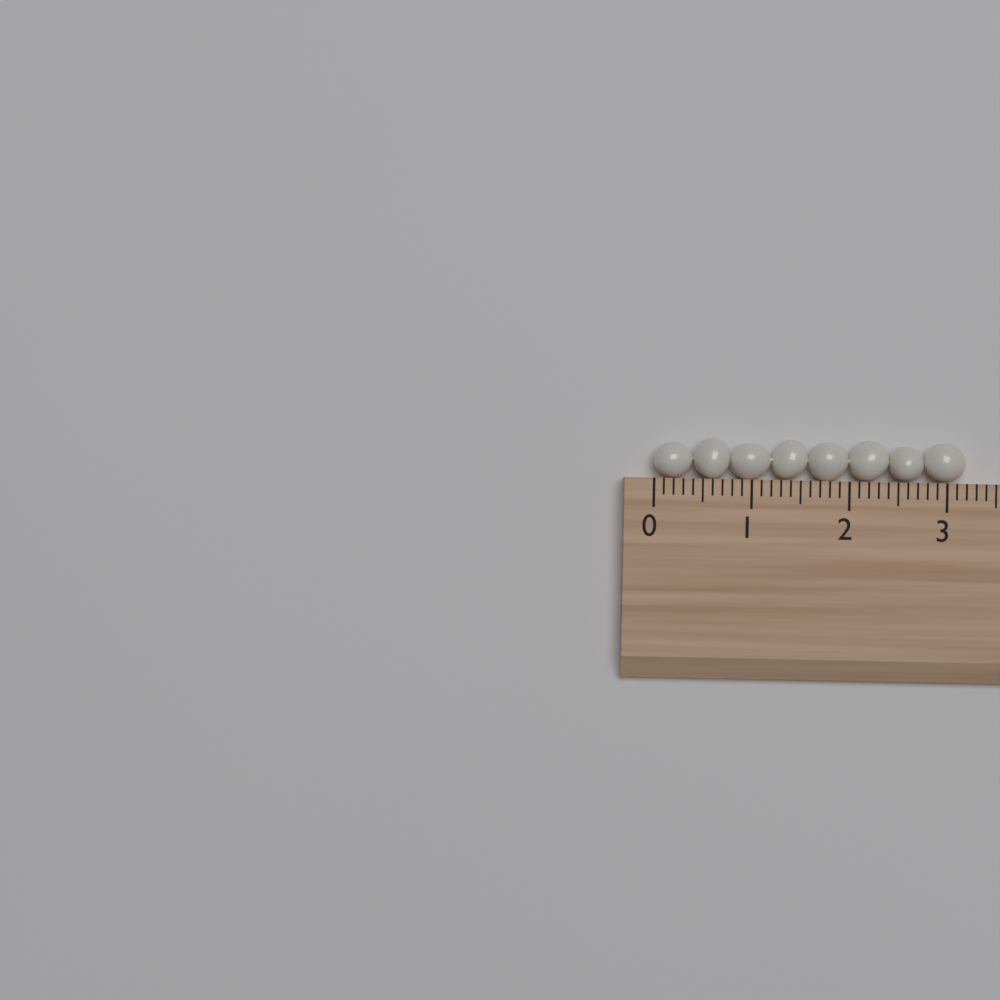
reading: 3.2 (no unit)
